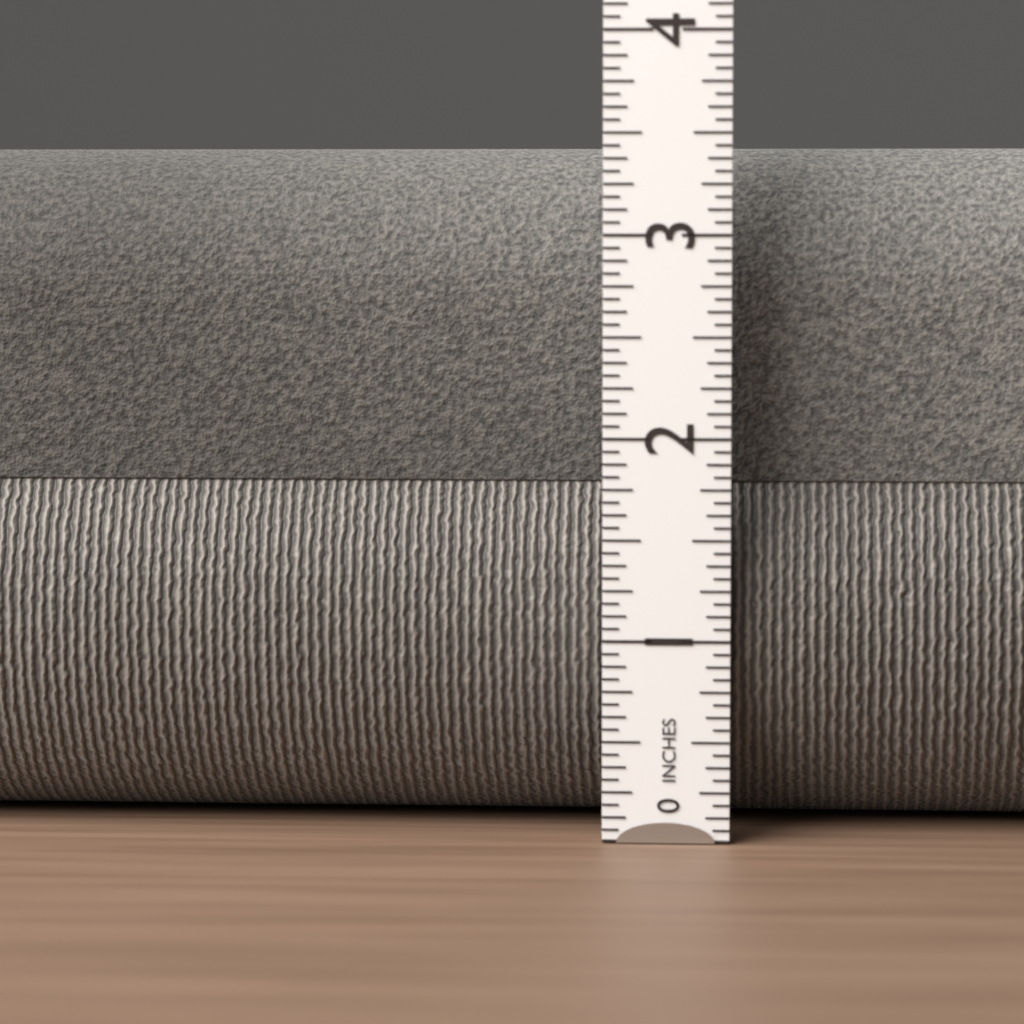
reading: 3.4375 in
